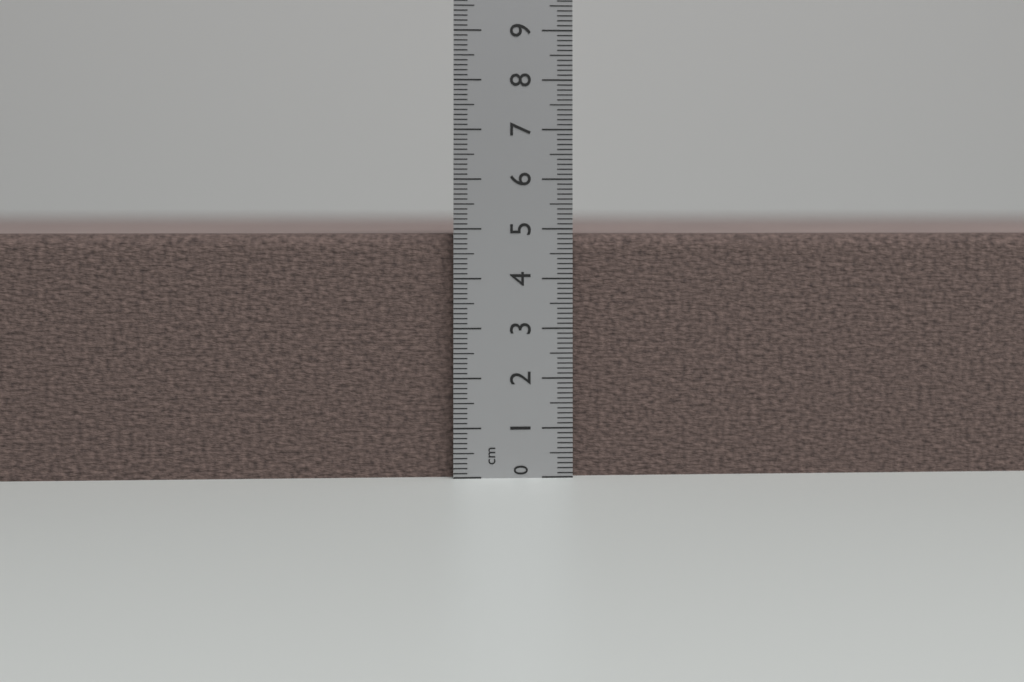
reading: 4.9 cm
